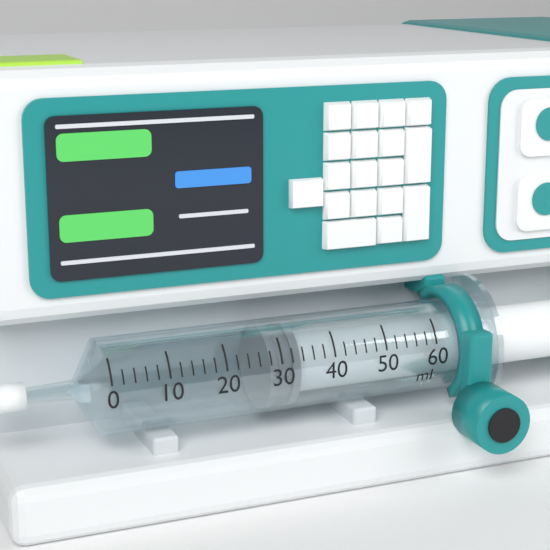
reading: 28 ml
